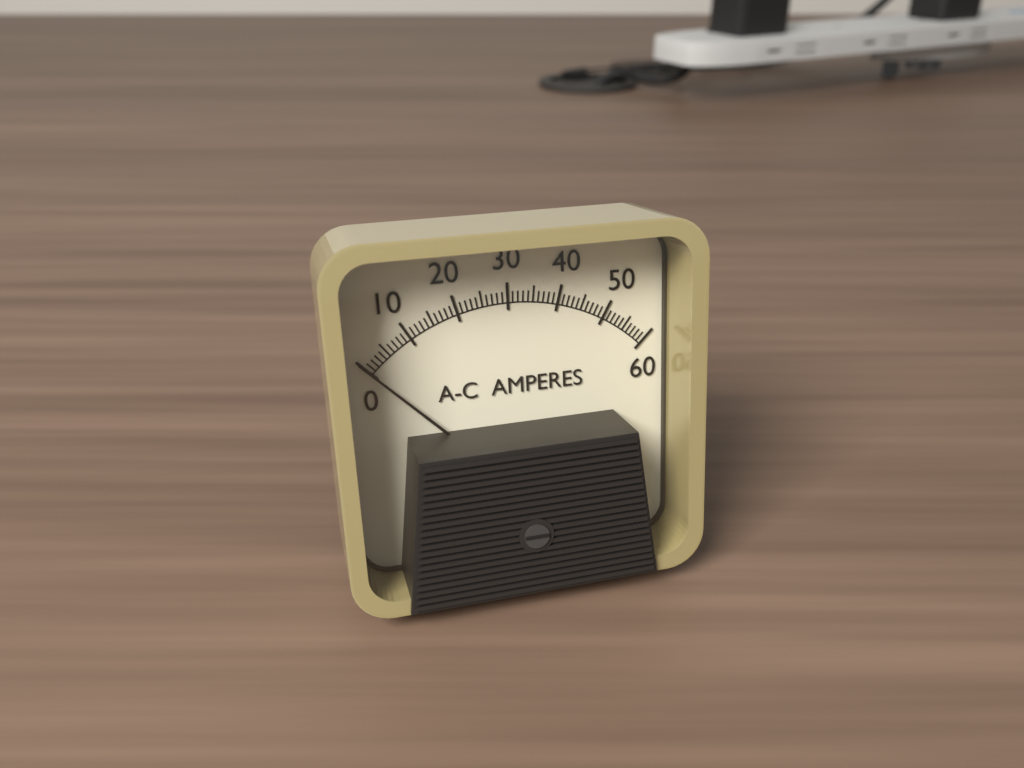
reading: 0 A
